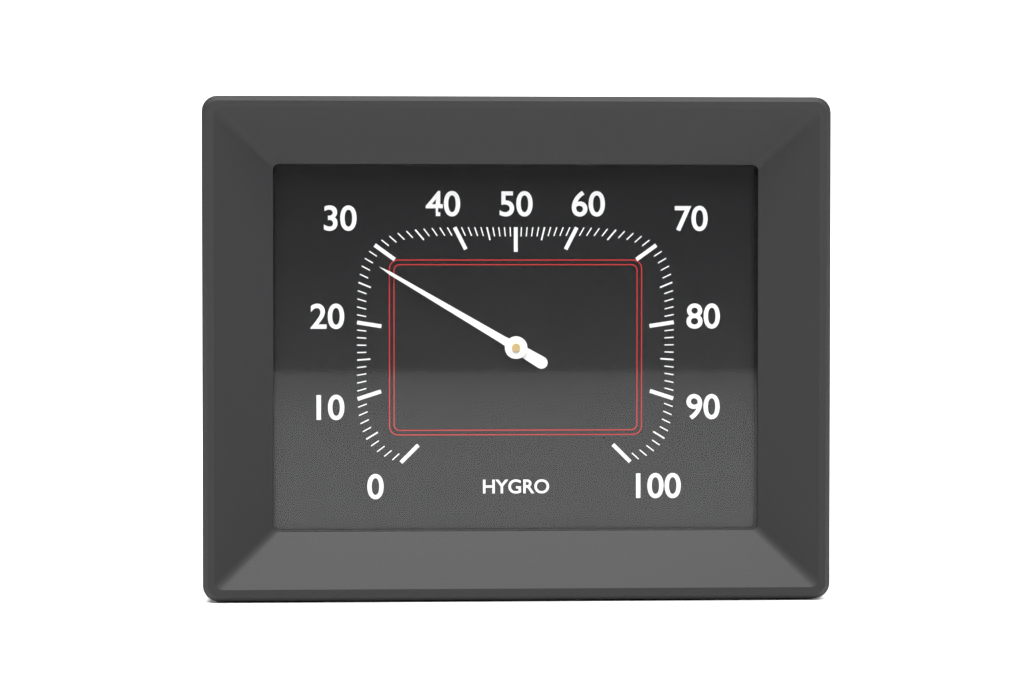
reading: 28 %
